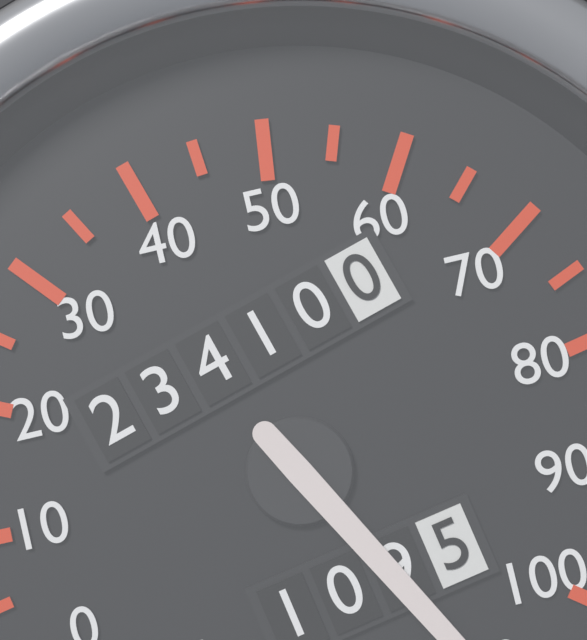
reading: 110 mph
